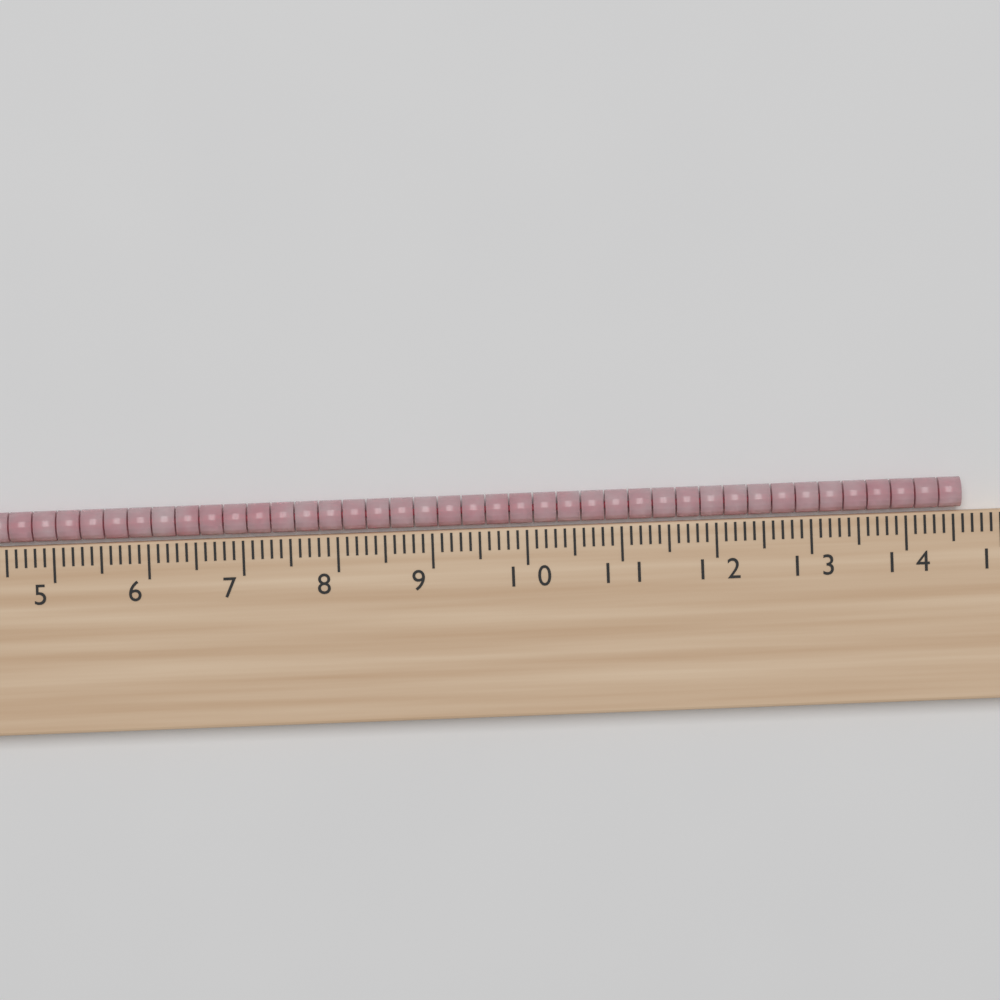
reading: 14.6 cm
